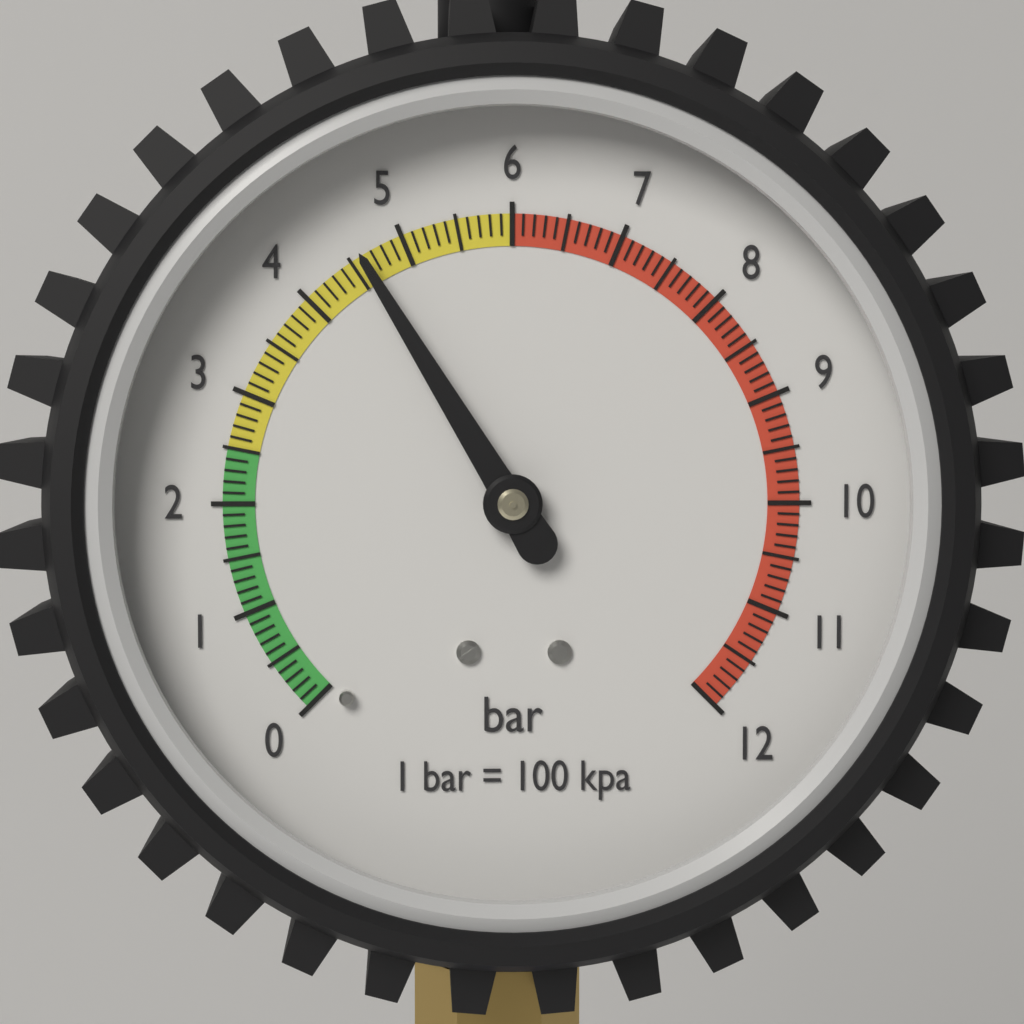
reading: 4.6 bar
